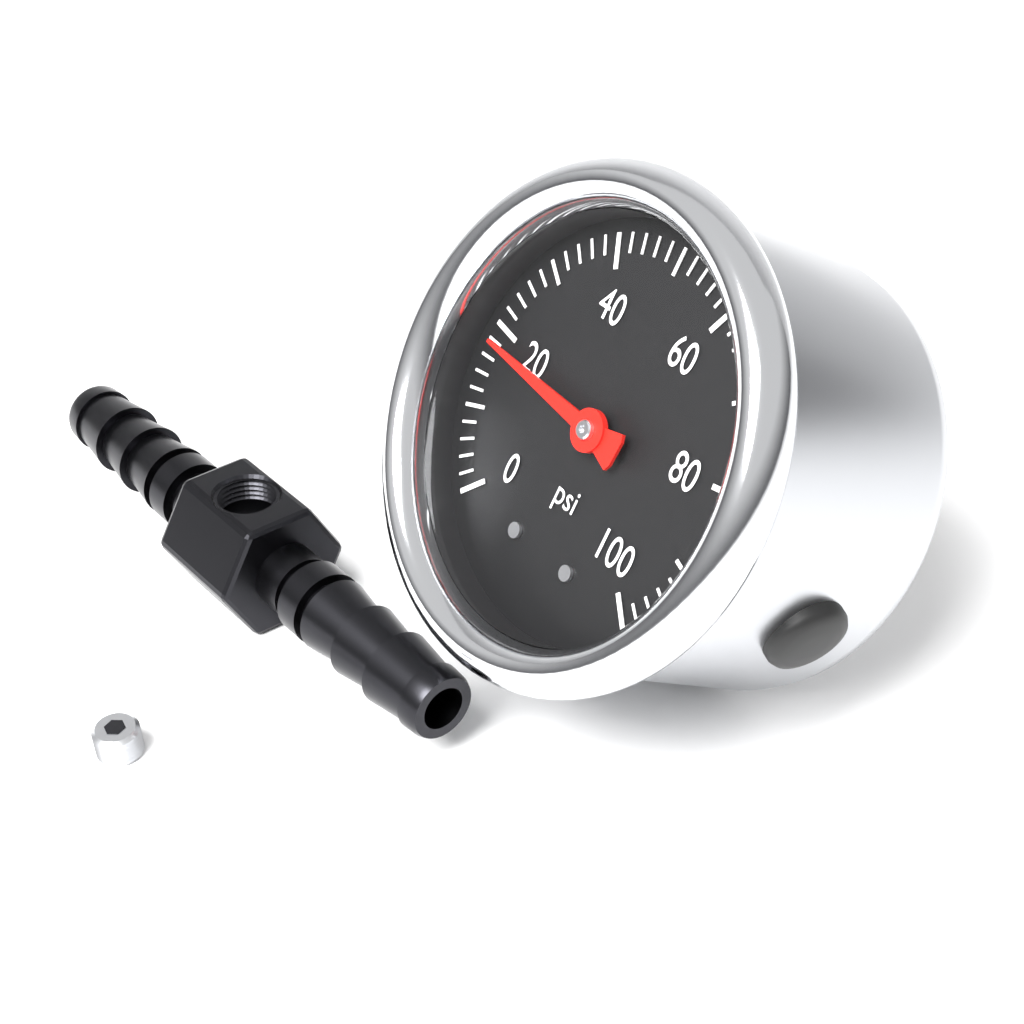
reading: 18 psi
